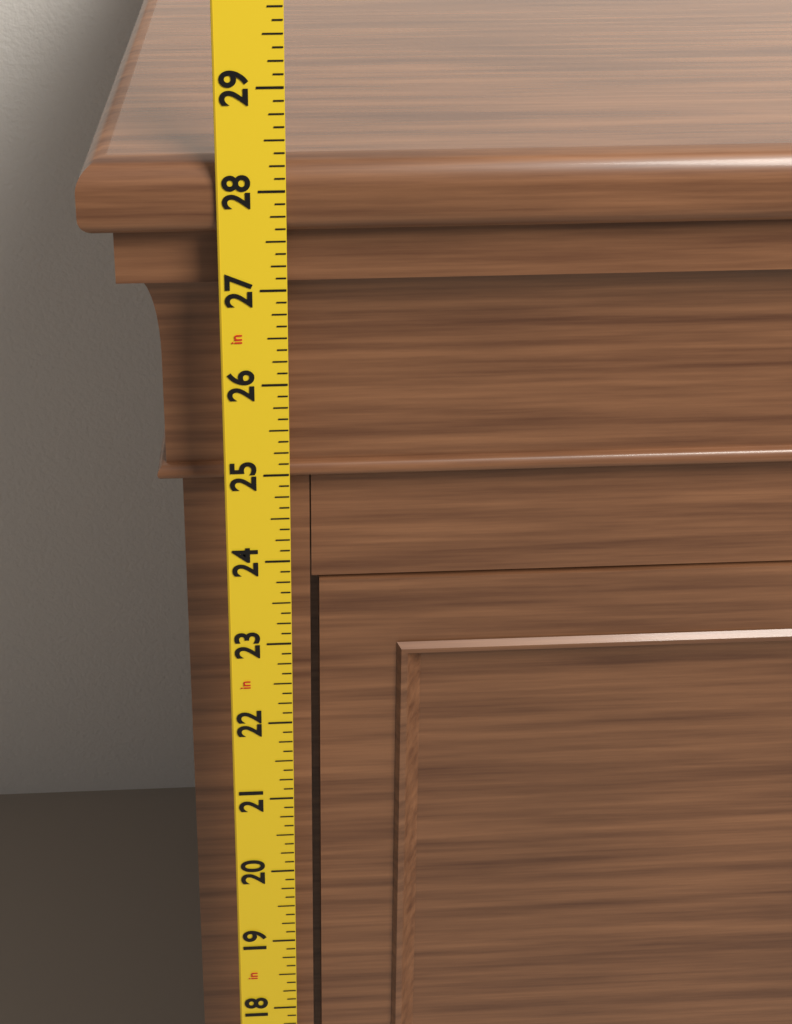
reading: 28.250 in
